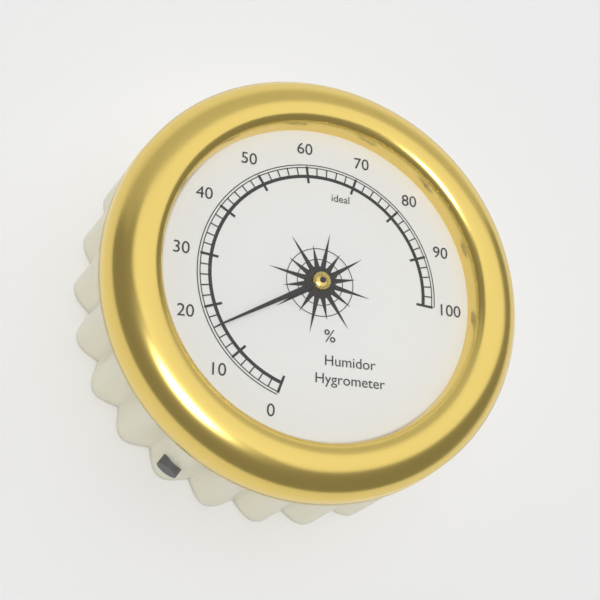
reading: 16 %
